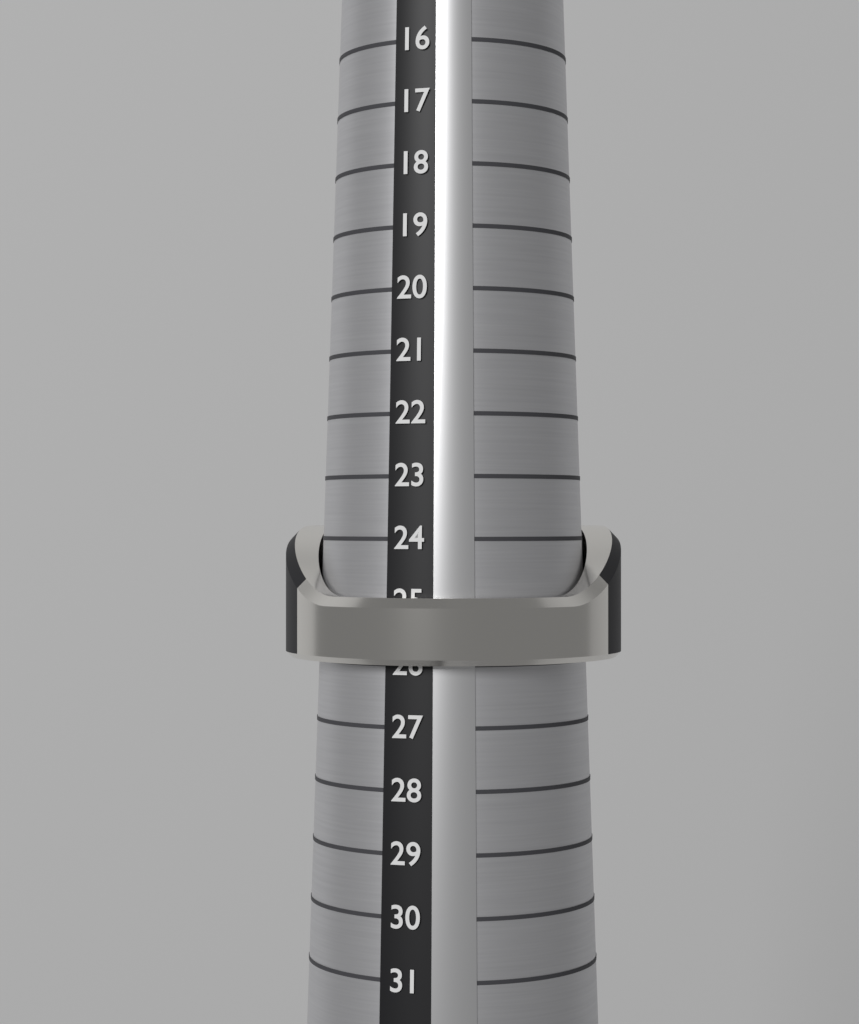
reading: 26 (no unit)
